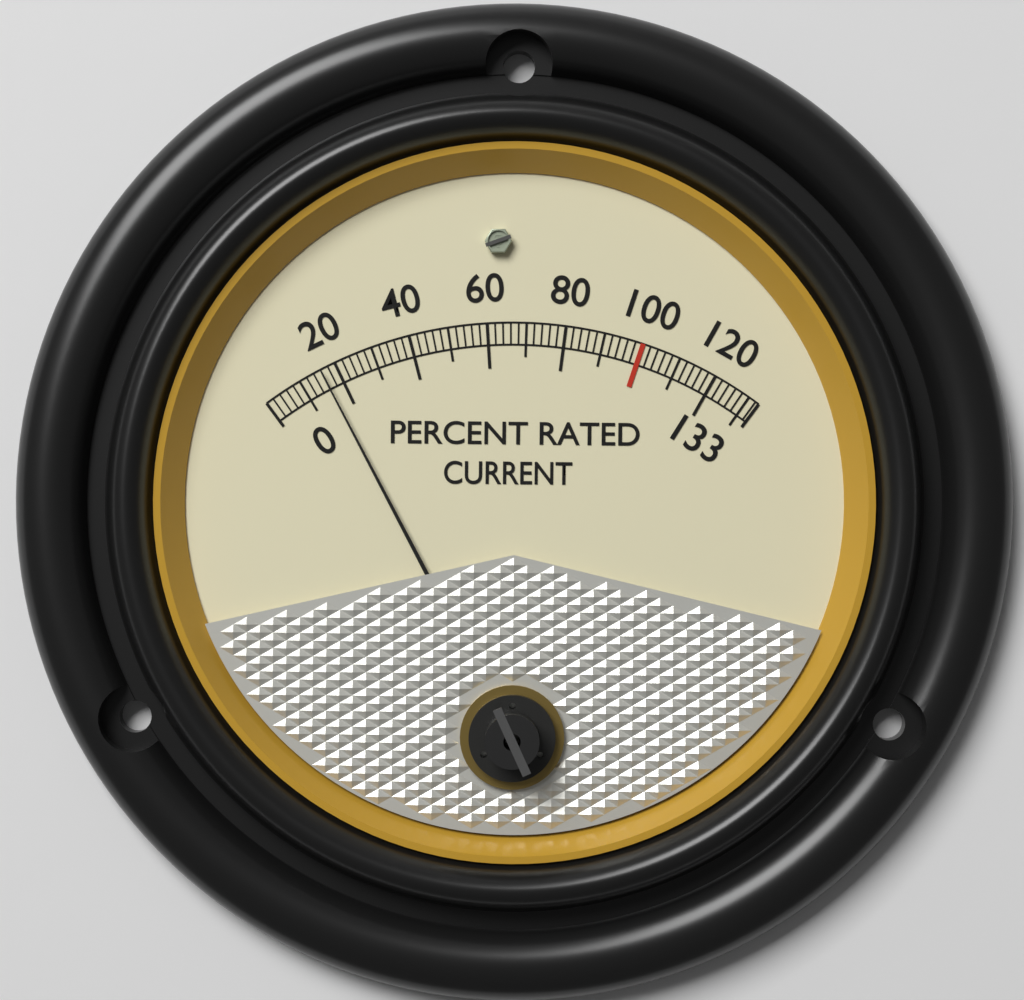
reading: 16 %
